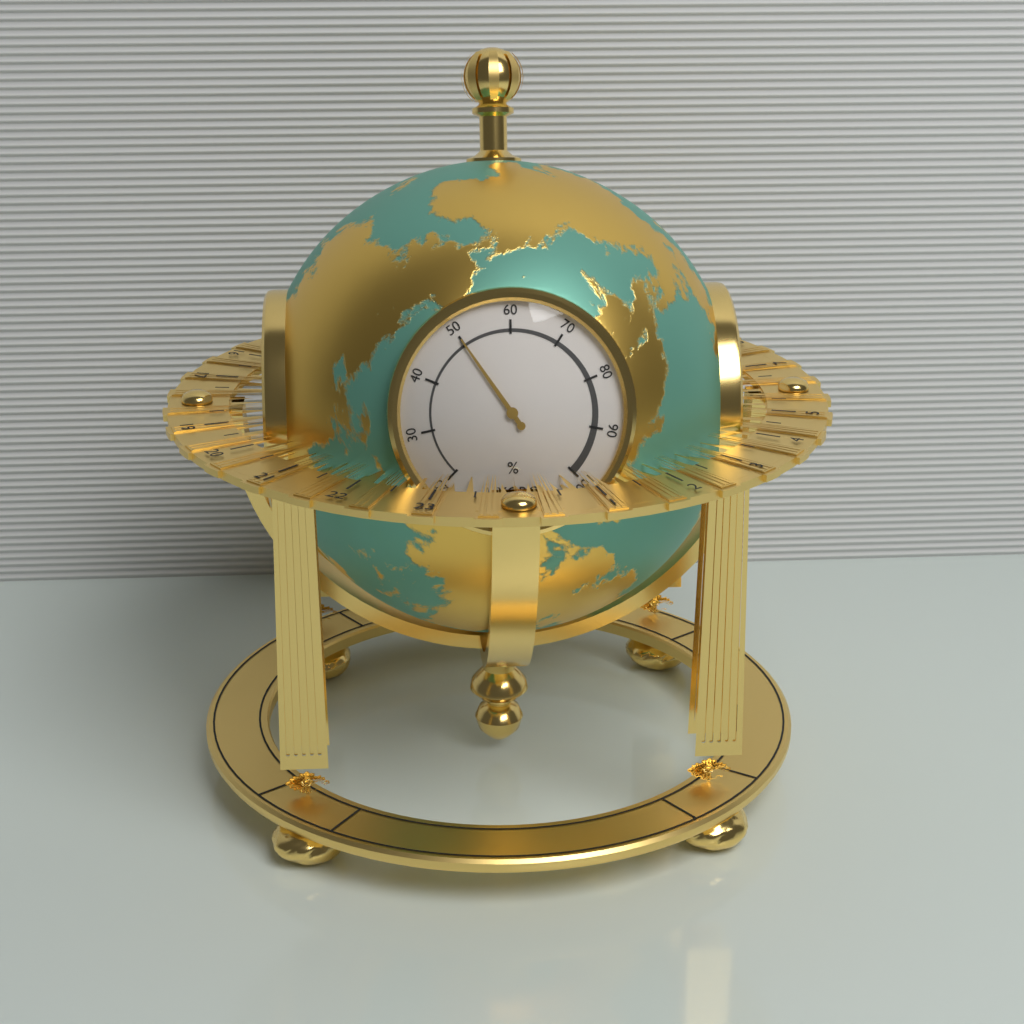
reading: 50 %
